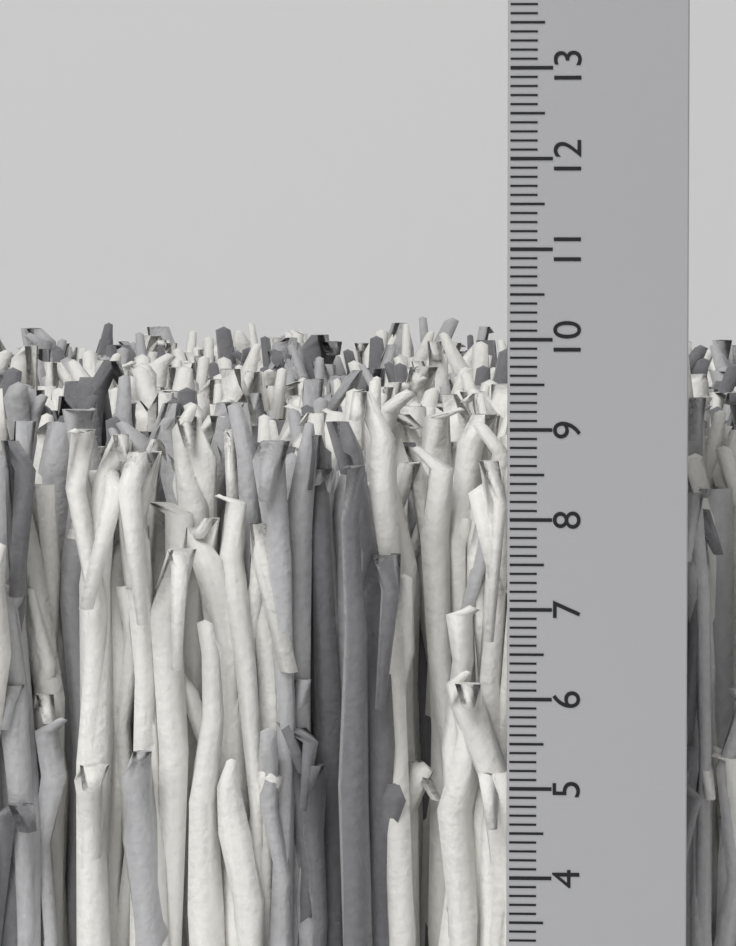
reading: 9.6 cm
